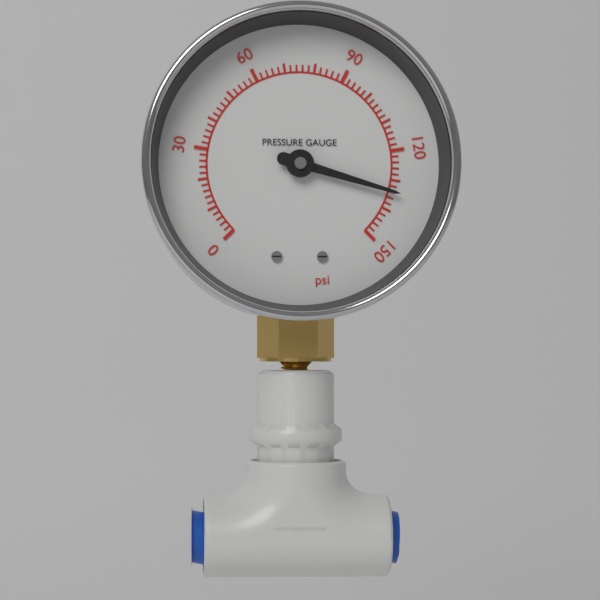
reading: 134 psi
